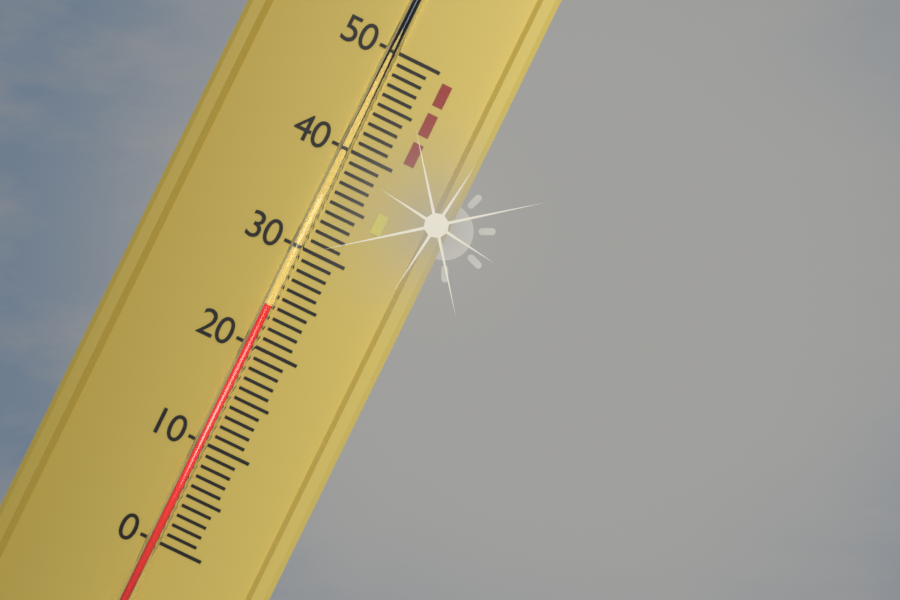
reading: 24 (no unit)
